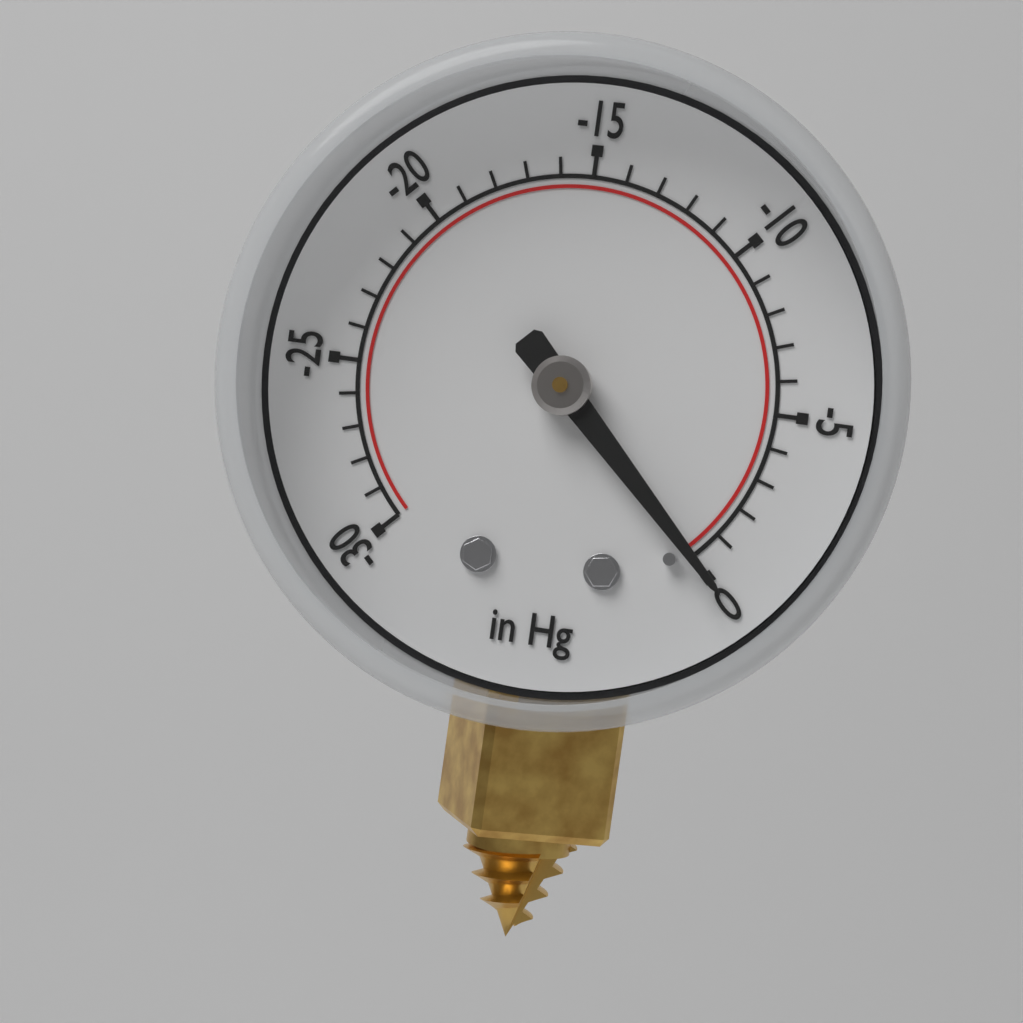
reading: 0 inHg
